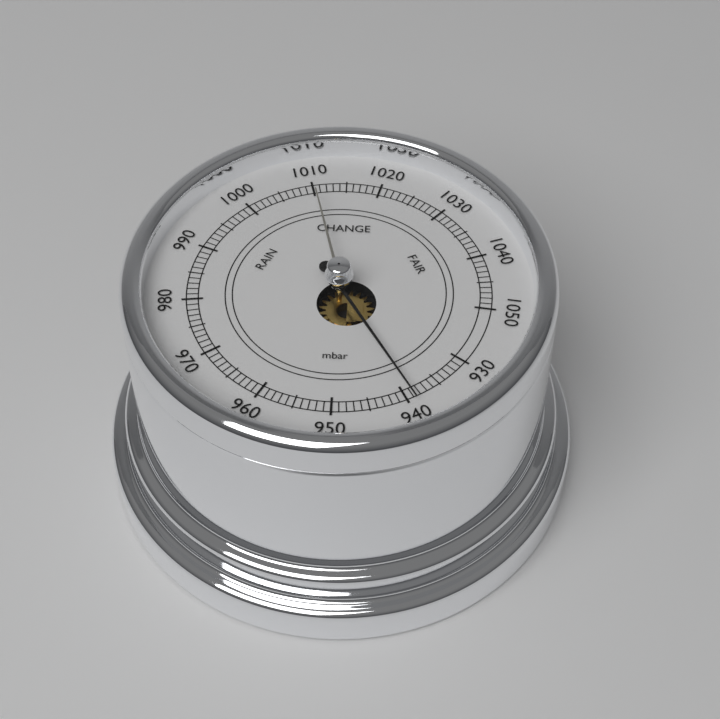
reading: 939 mbar
